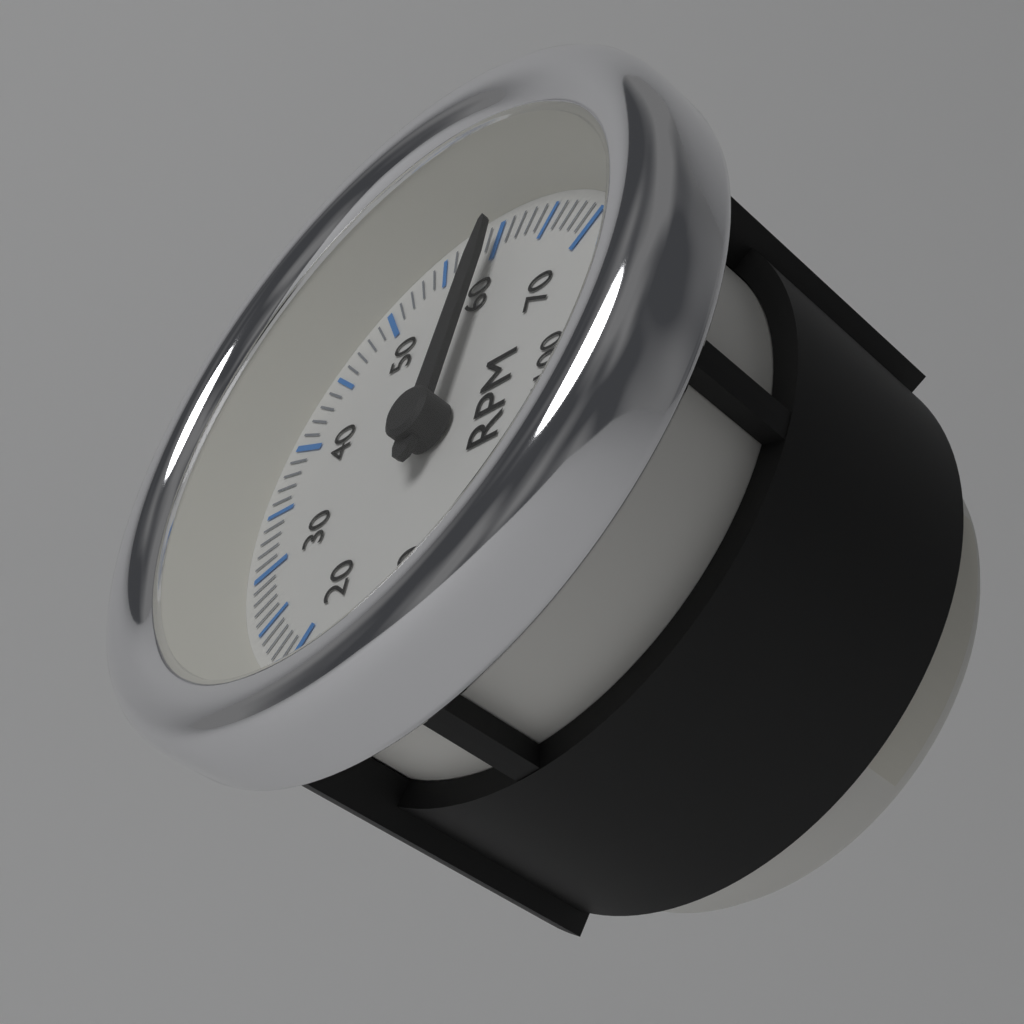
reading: 6000 RPM
